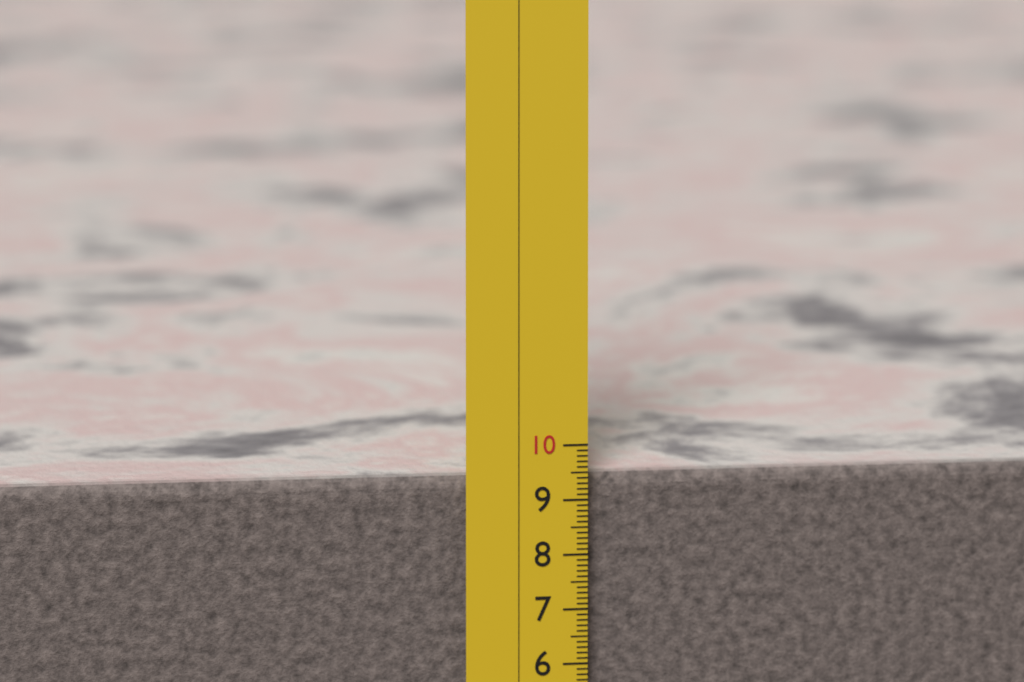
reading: 9.4 (no unit)
